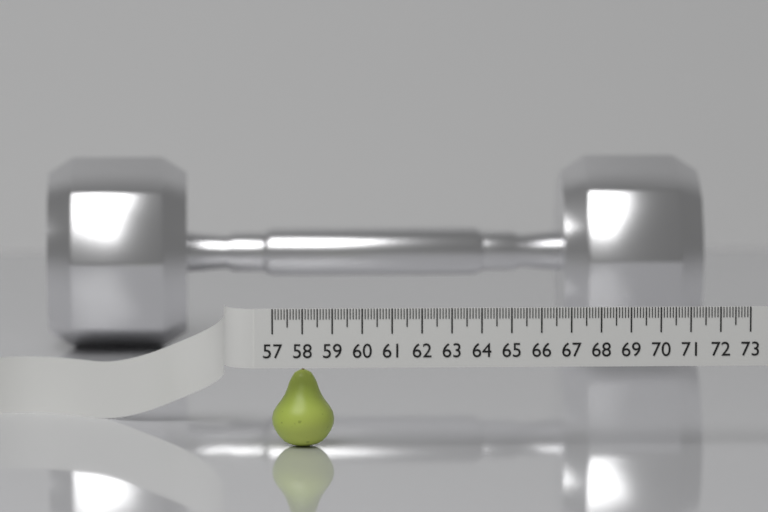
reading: 59.1 (no unit)
